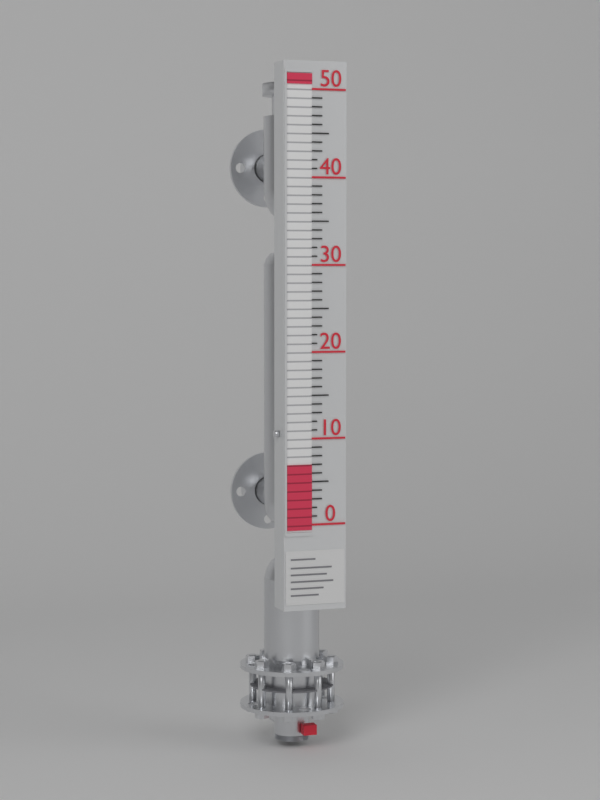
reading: 7 (no unit)
